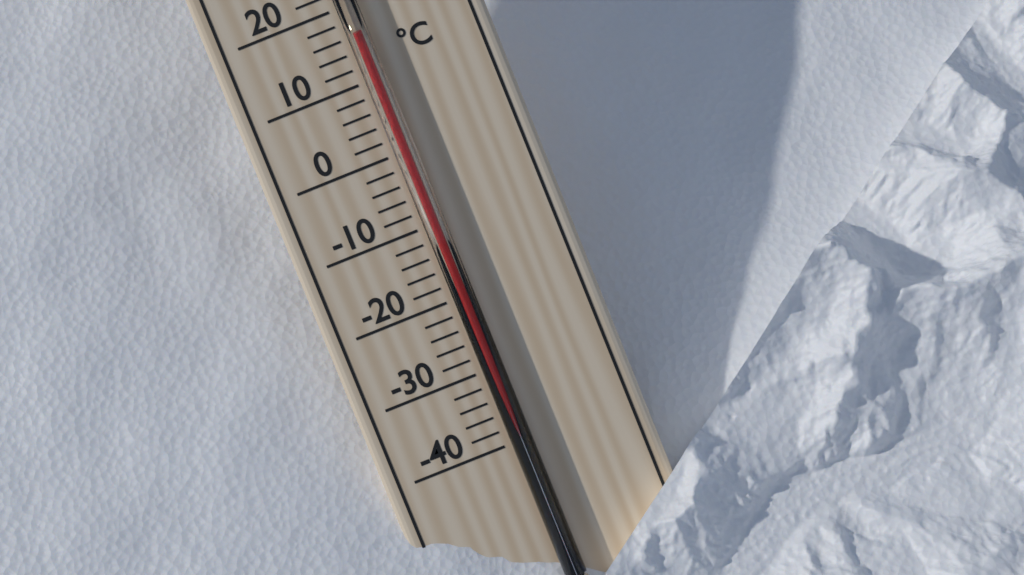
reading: 16 °C
